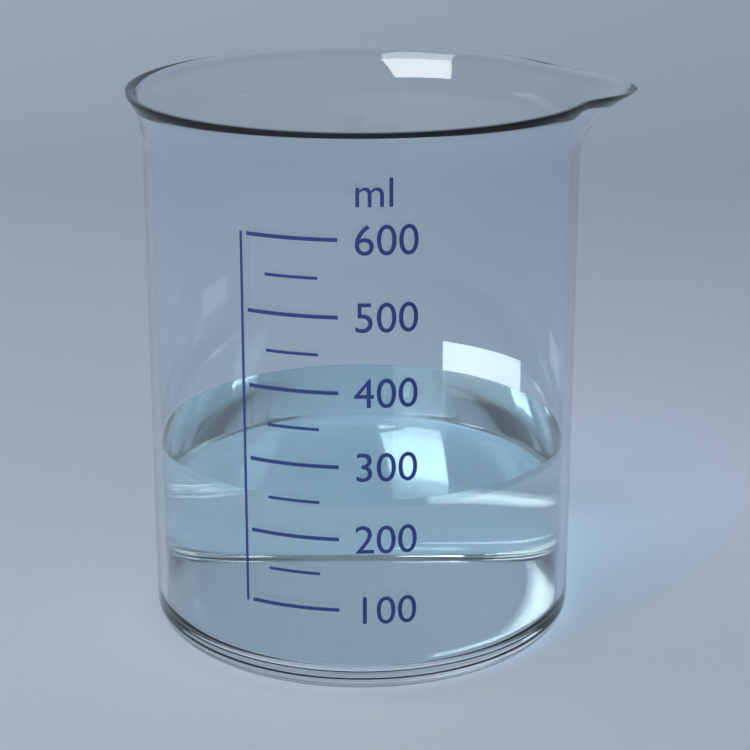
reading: 250 ml
